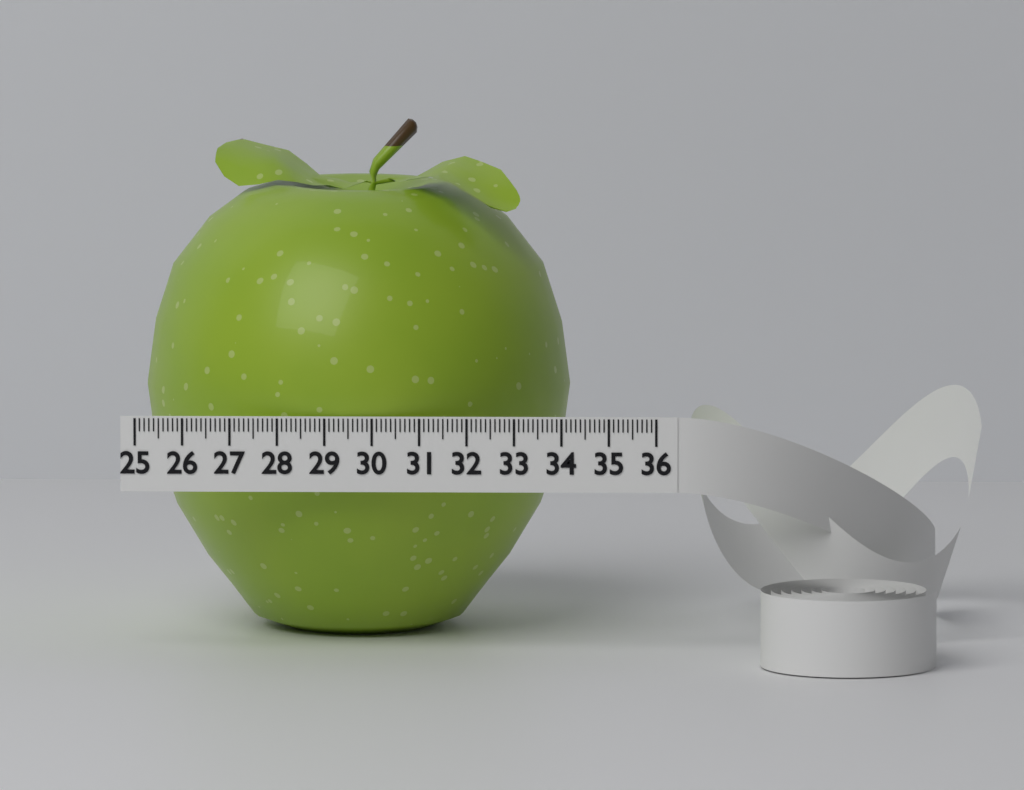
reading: 34.1 (no unit)
